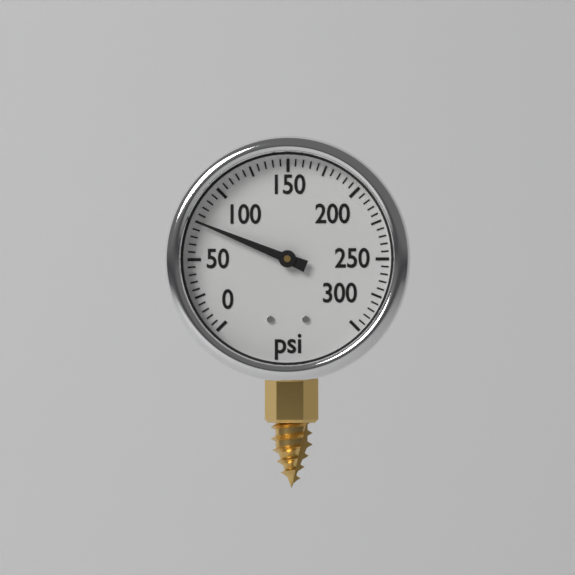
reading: 75 psi
